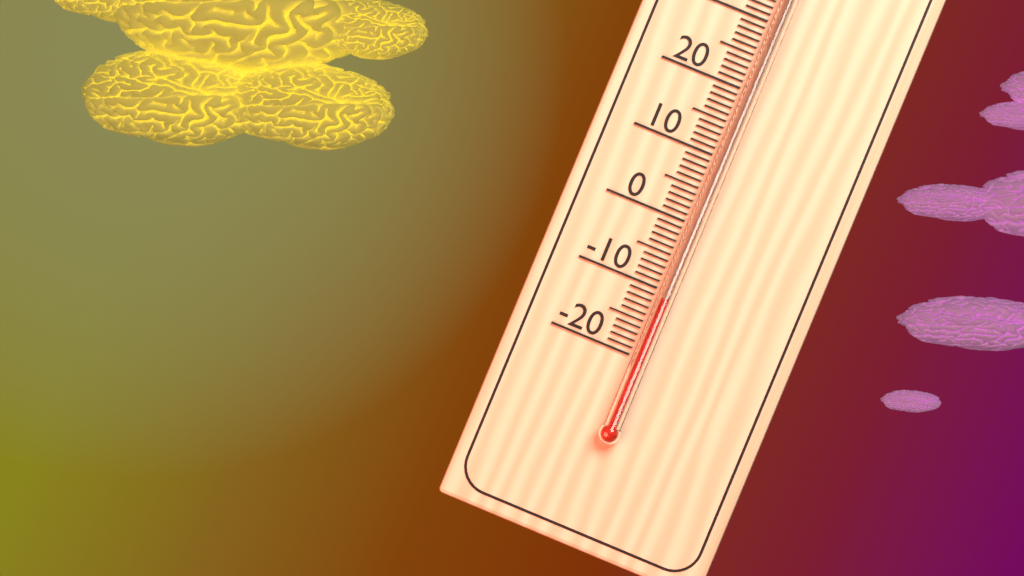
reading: -11 °C
